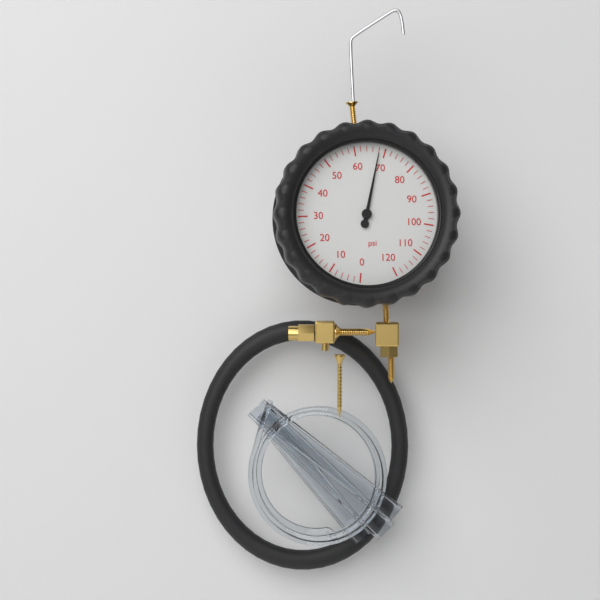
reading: 68 psi
